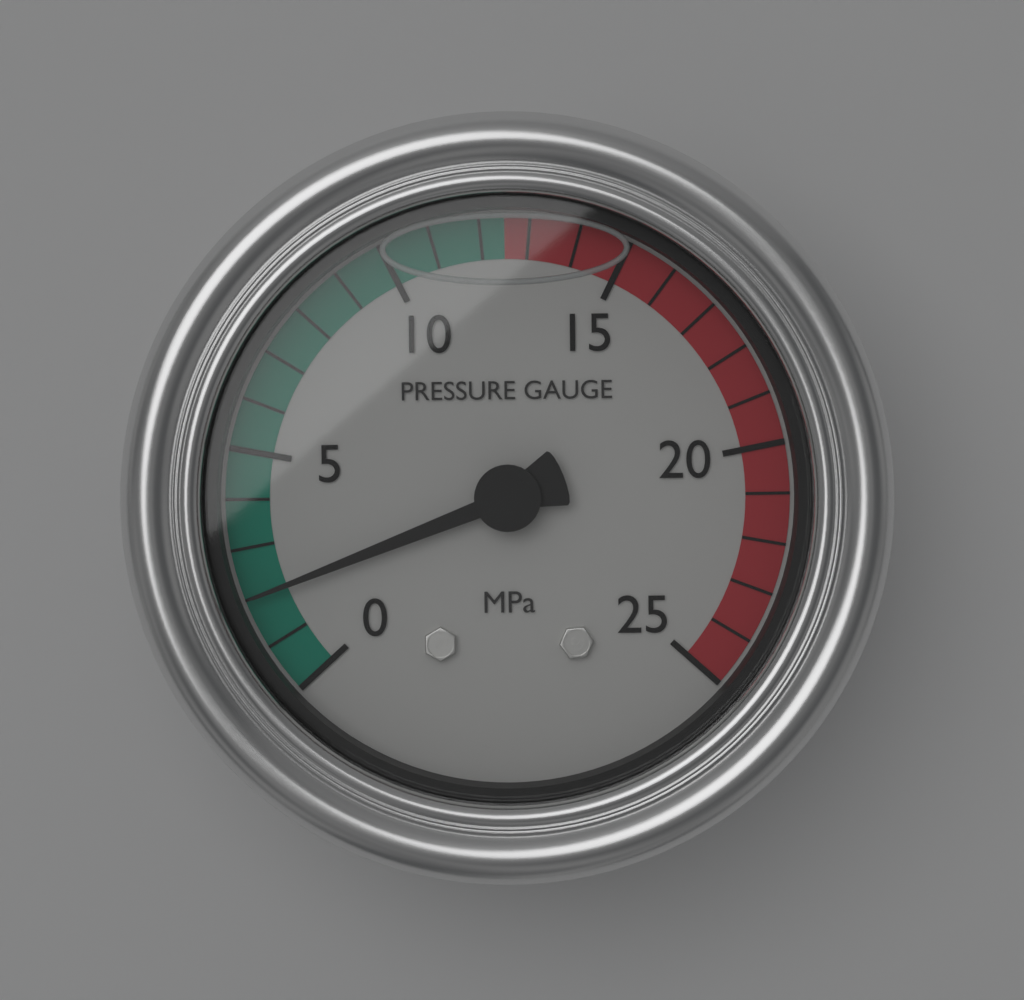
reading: 2 MPa
